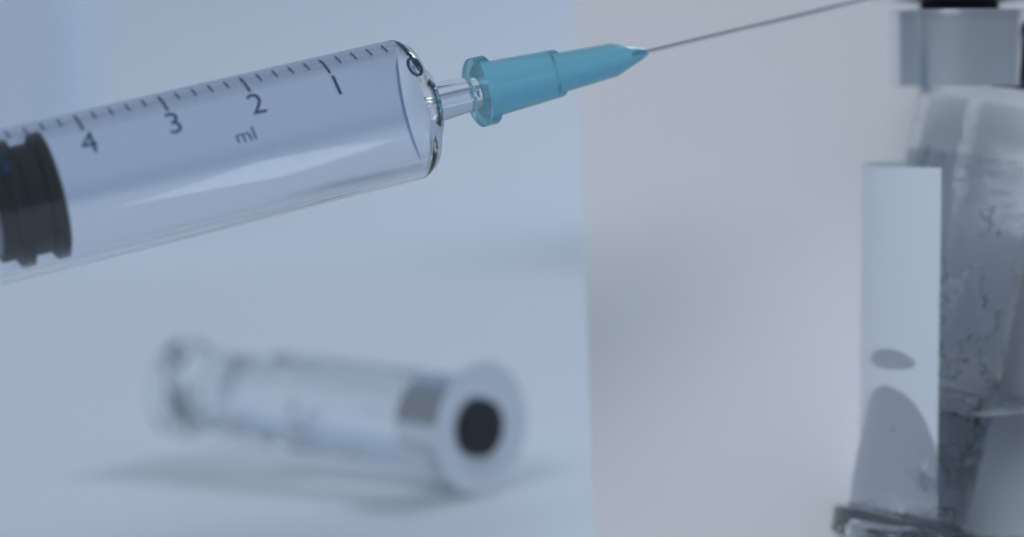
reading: 4.4 ml
